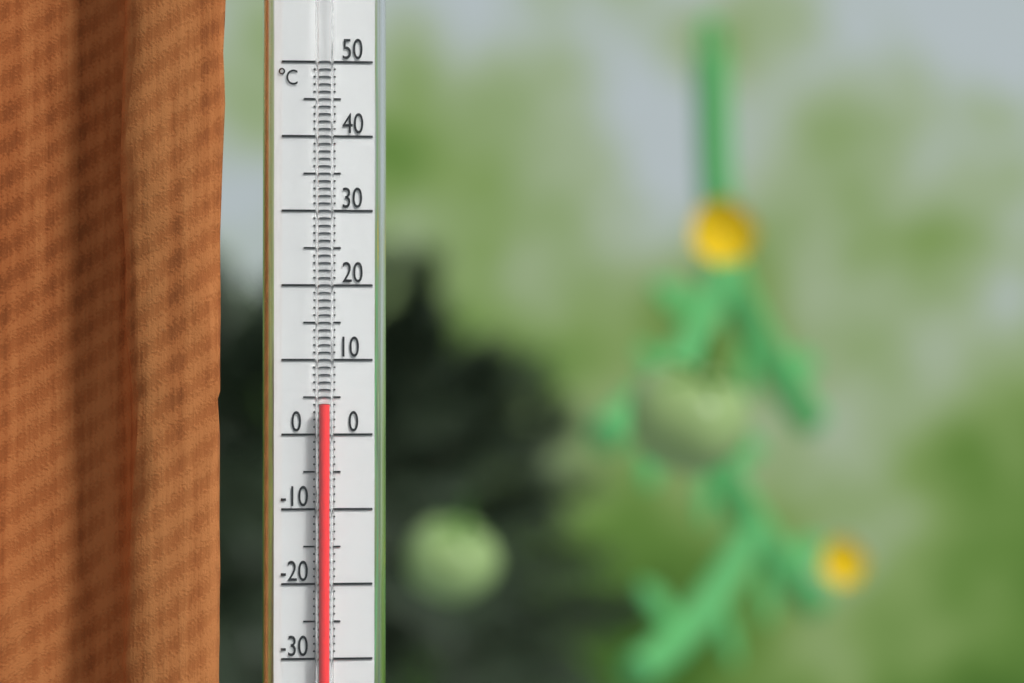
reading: 4 °C
